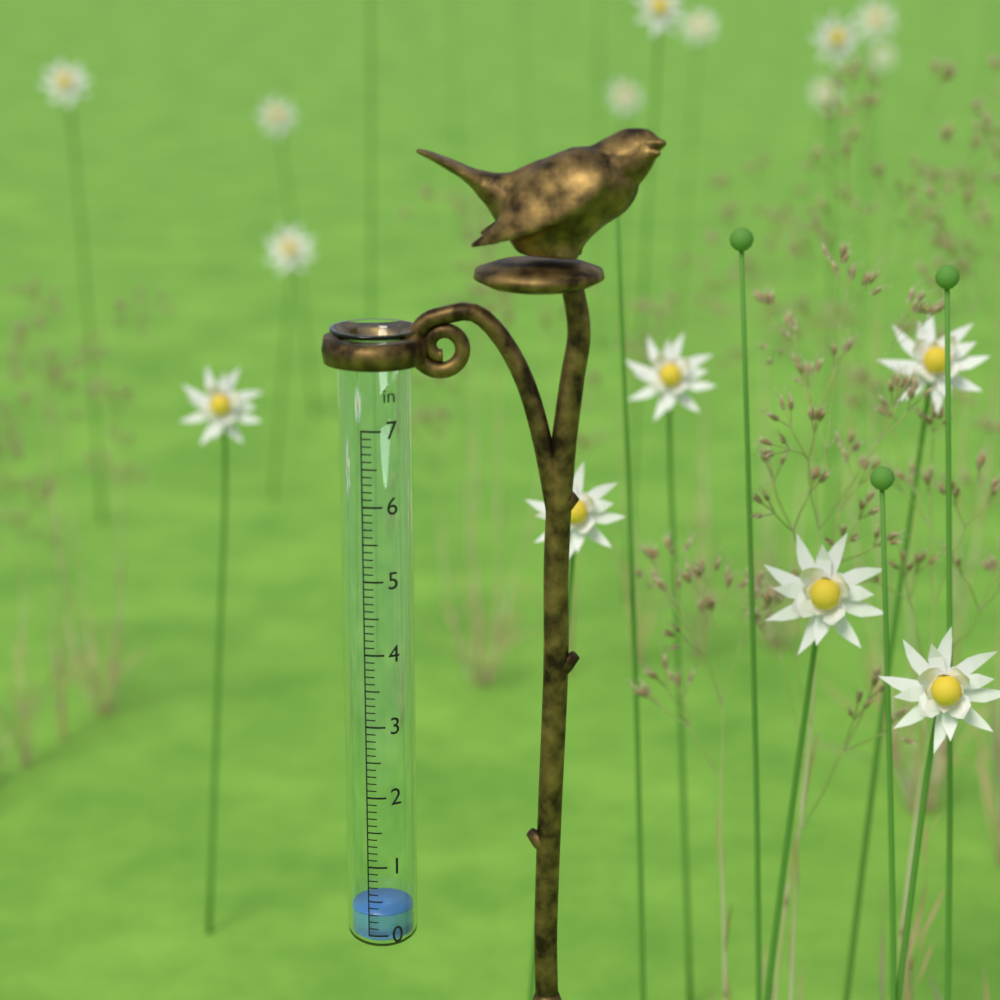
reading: 0.3 in
